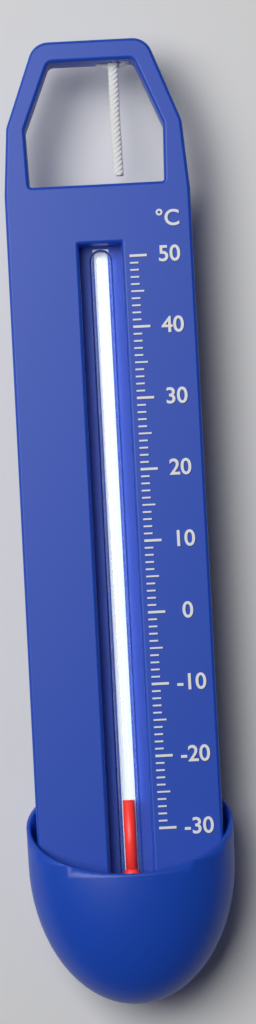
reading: -26 °C
